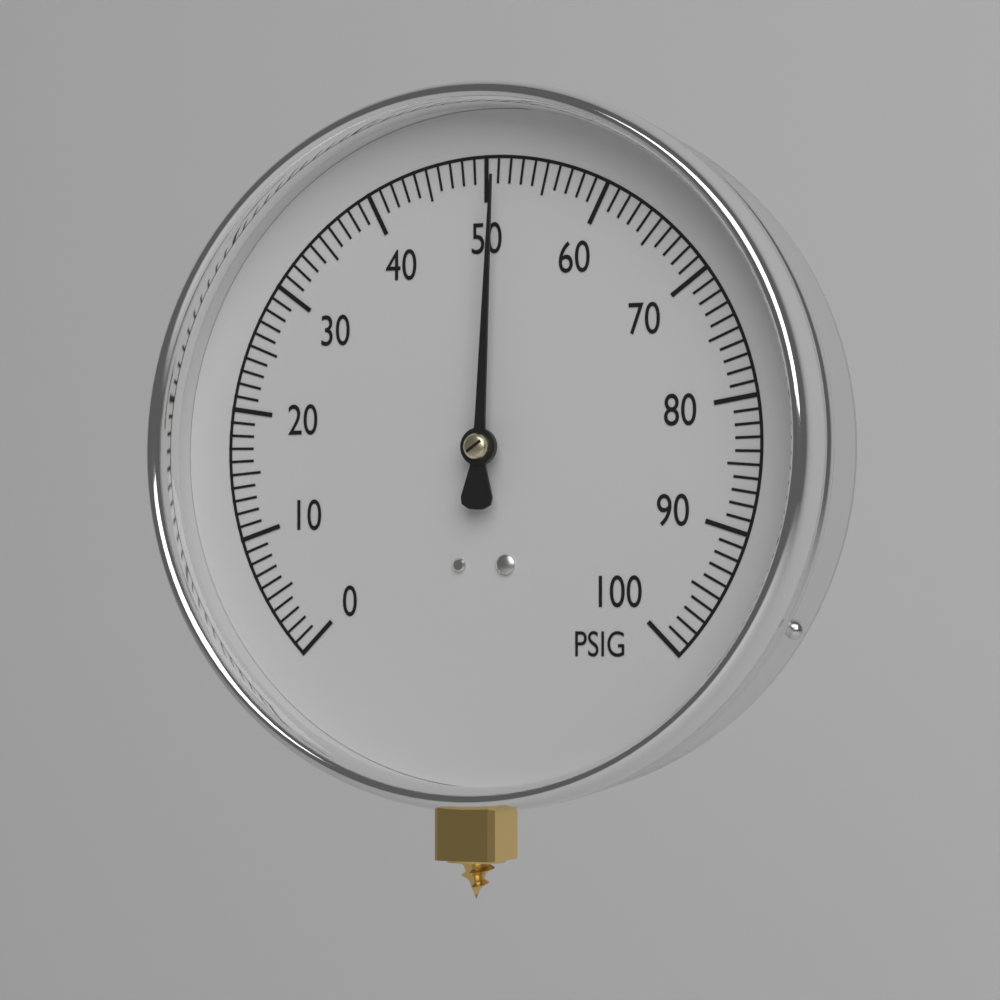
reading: 51 PSIG
